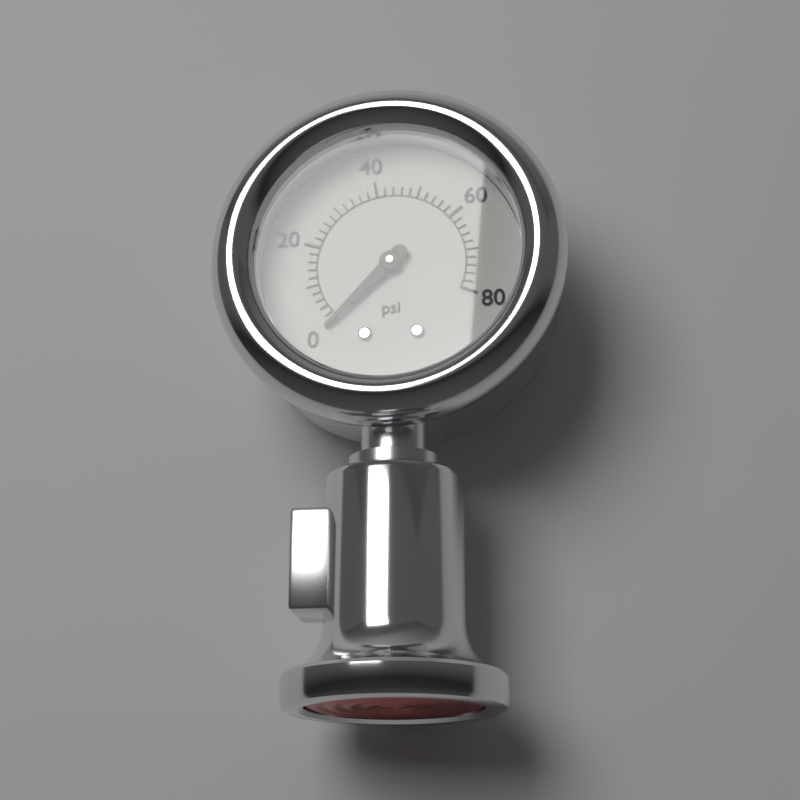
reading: 0 psi
